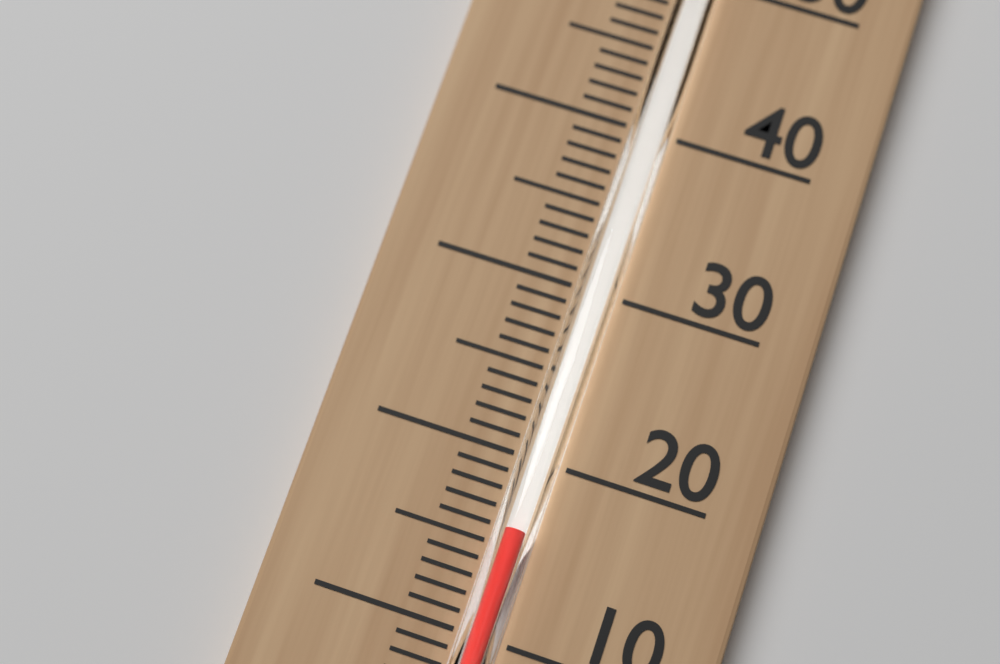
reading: 16 °C
